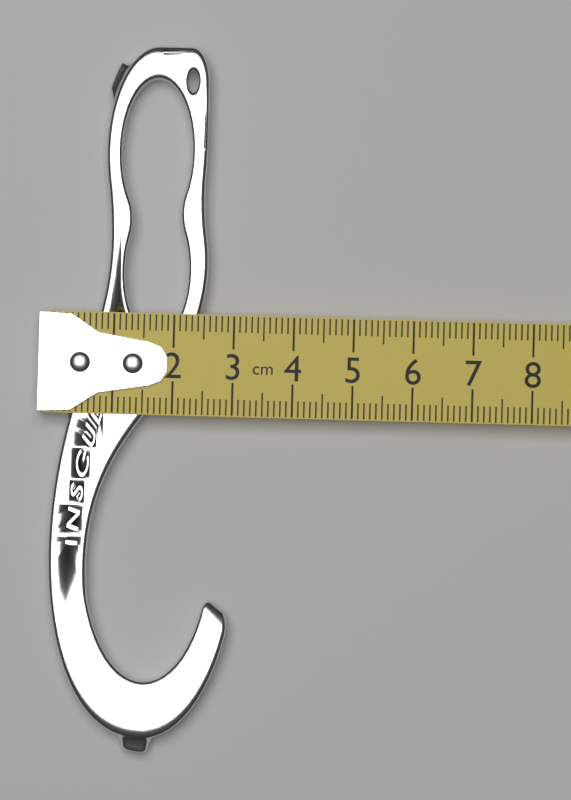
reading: 3.0 cm
